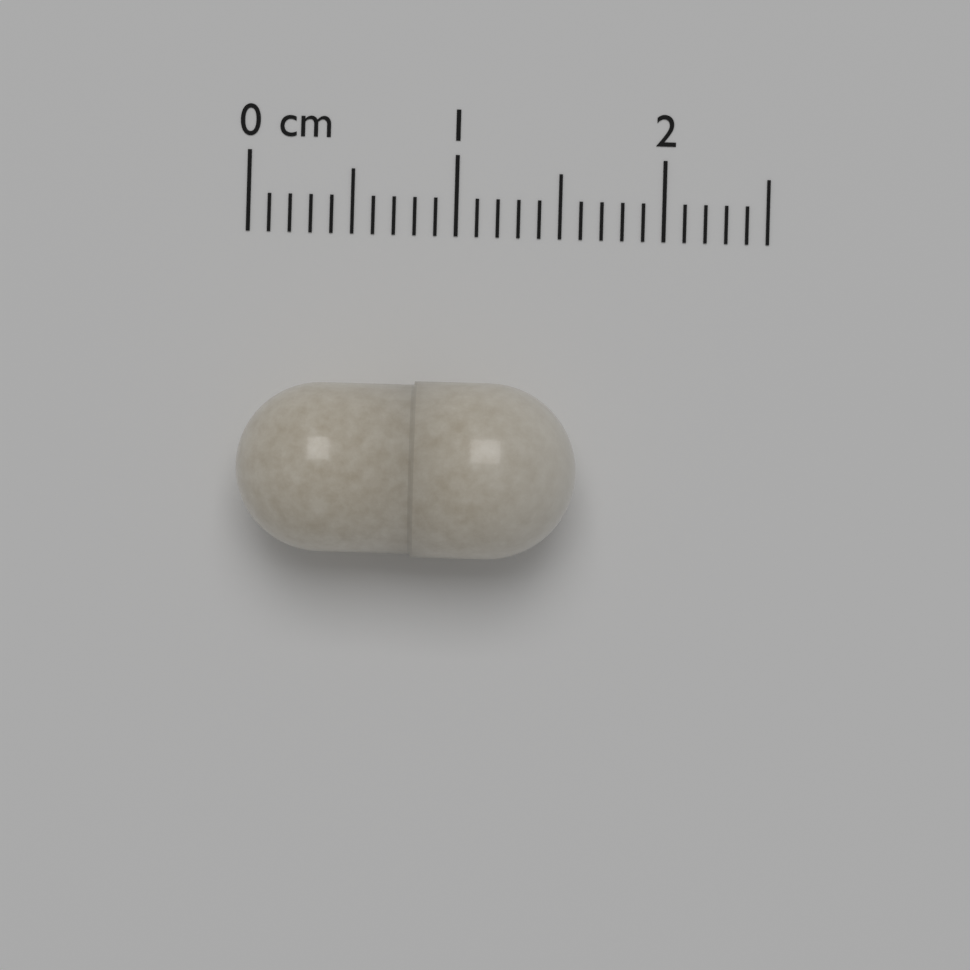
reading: 1.6 cm
